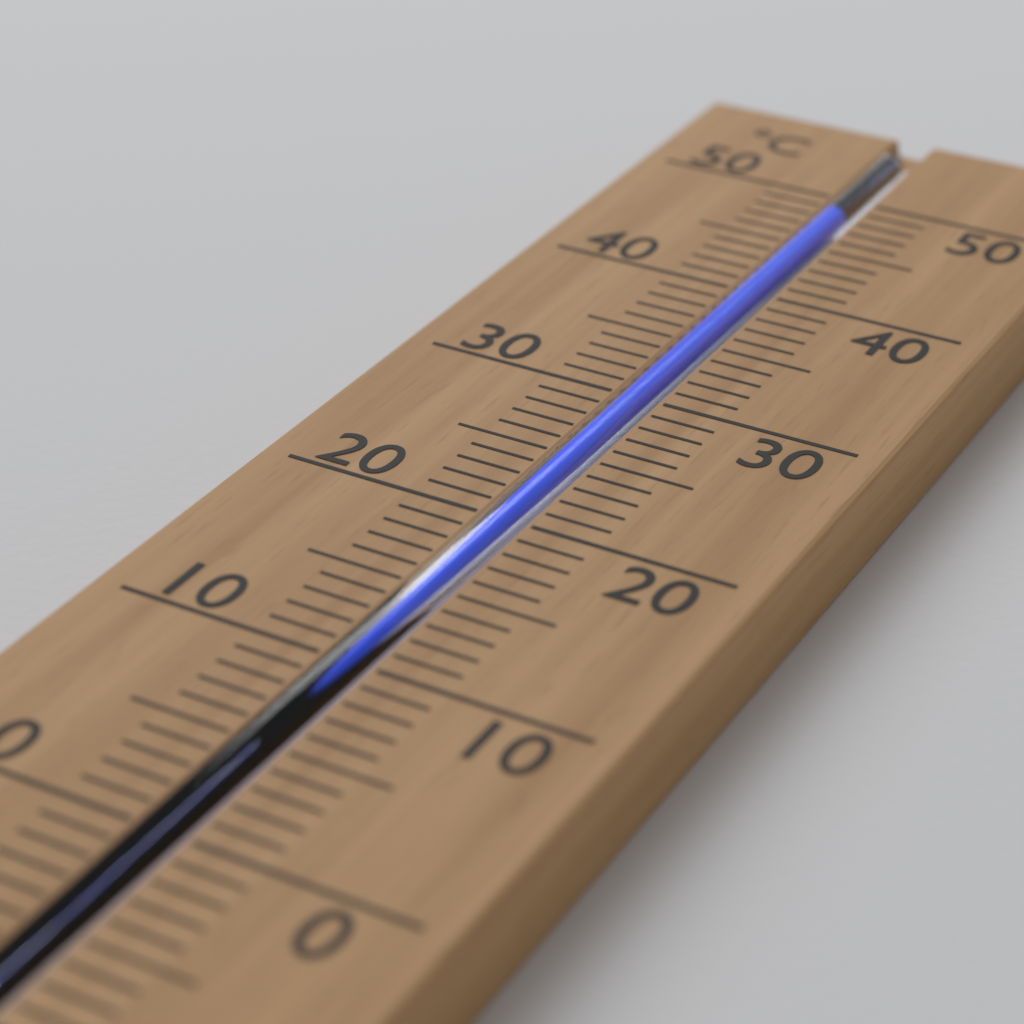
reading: 48 °C
